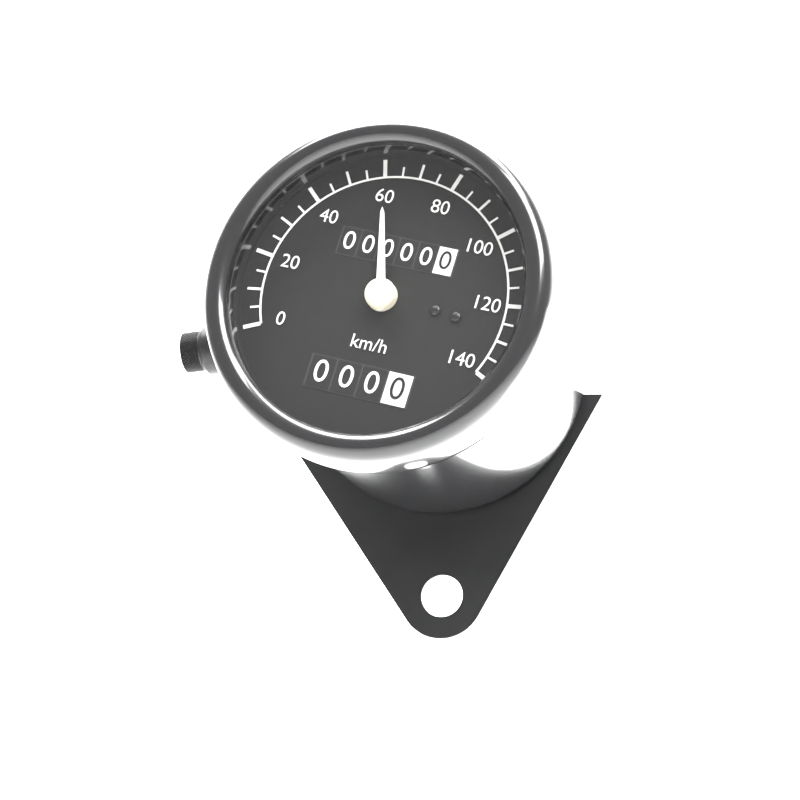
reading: 60 km/h
